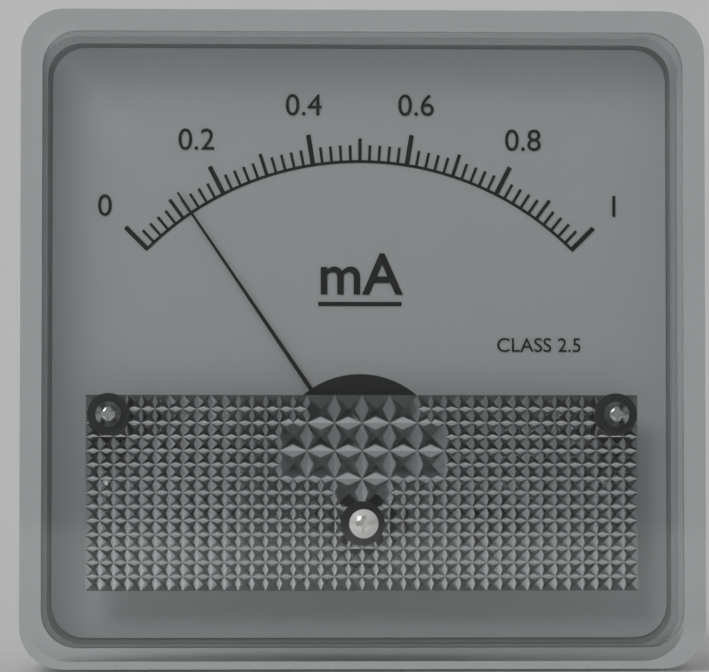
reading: 0.12 mA
